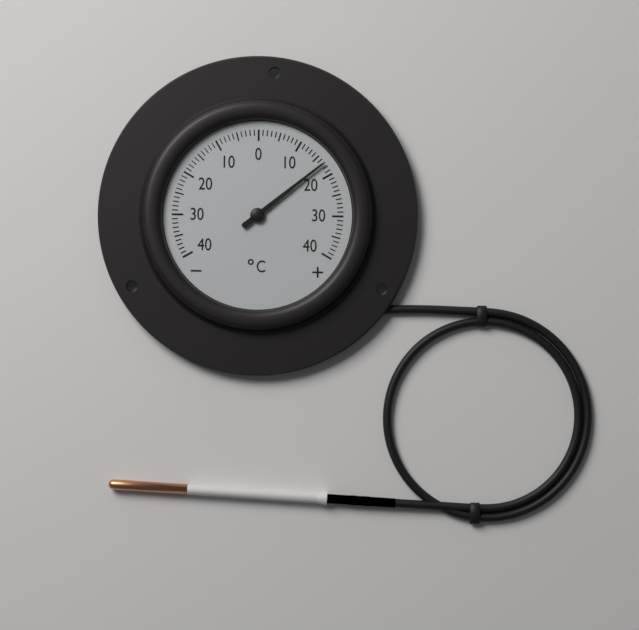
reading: 17 °C
